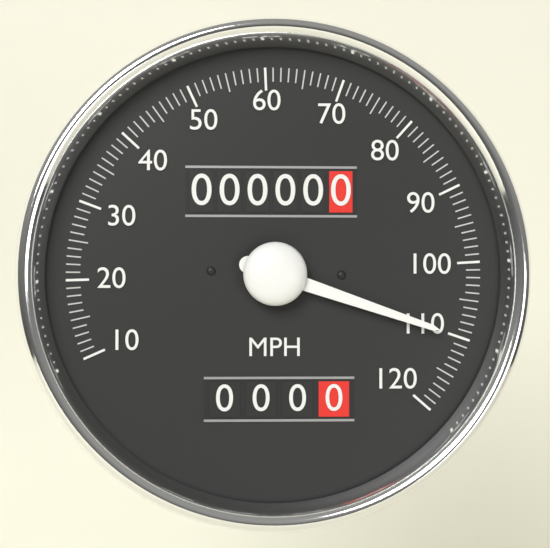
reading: 110 MPH
